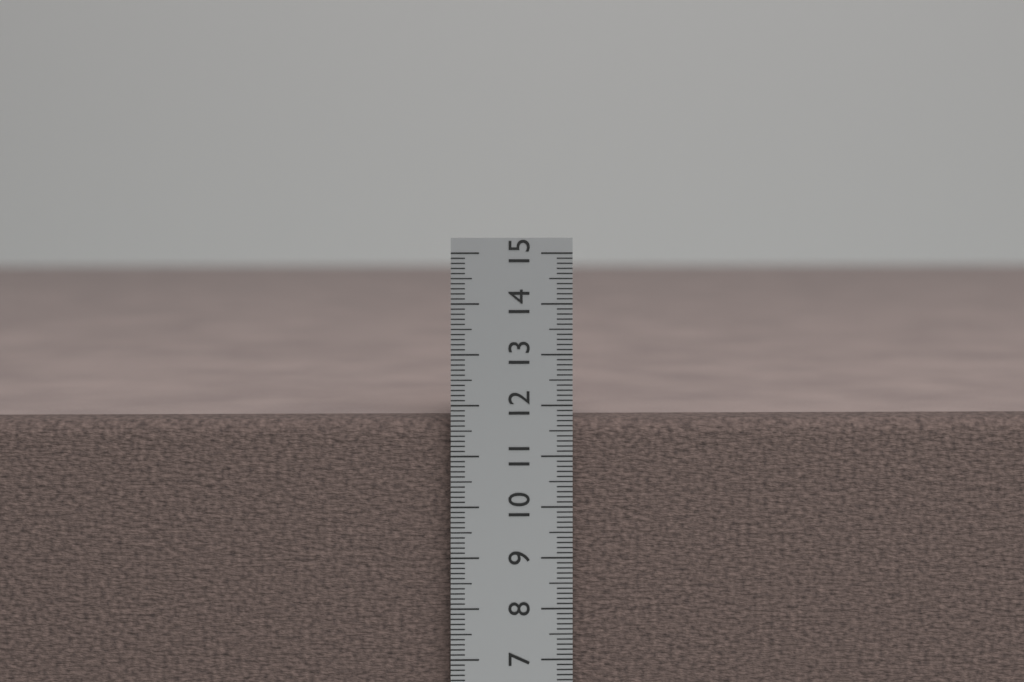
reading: 11.7 cm
